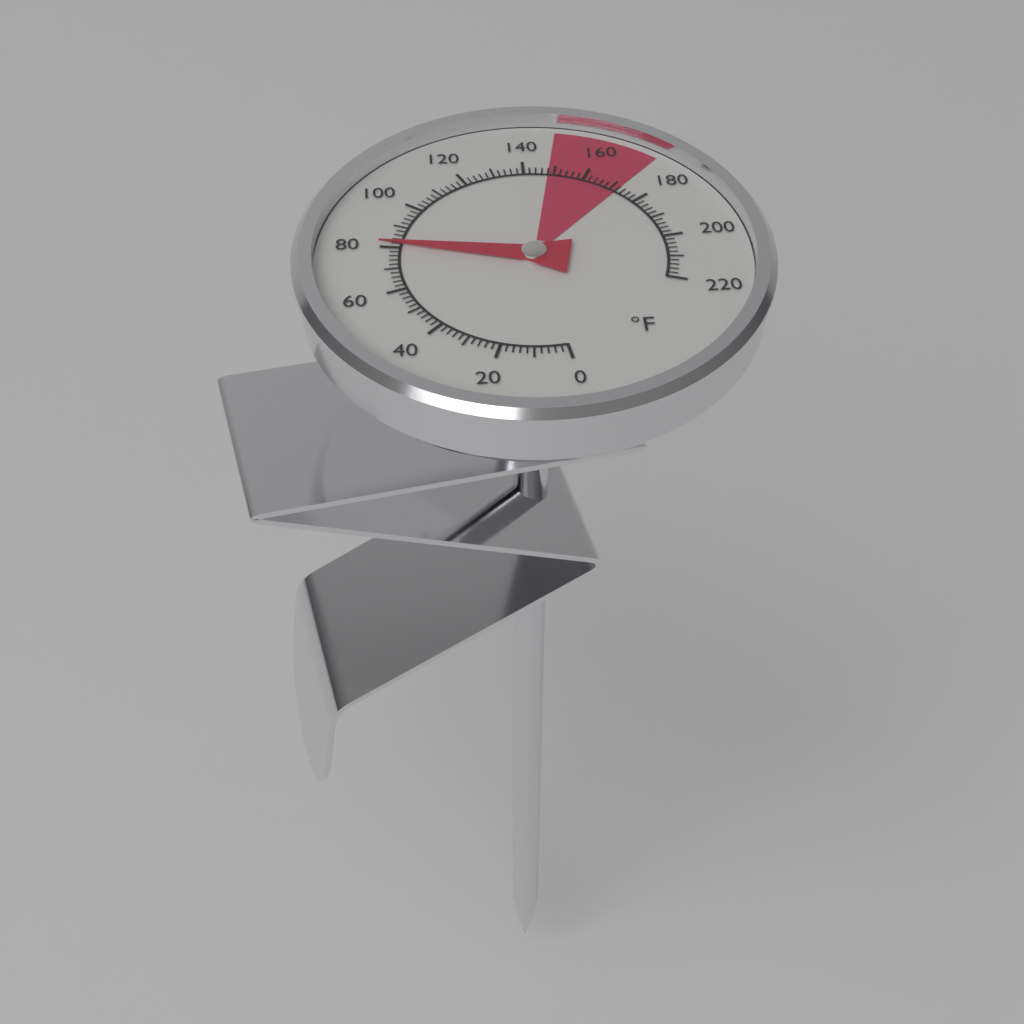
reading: 82 °F
